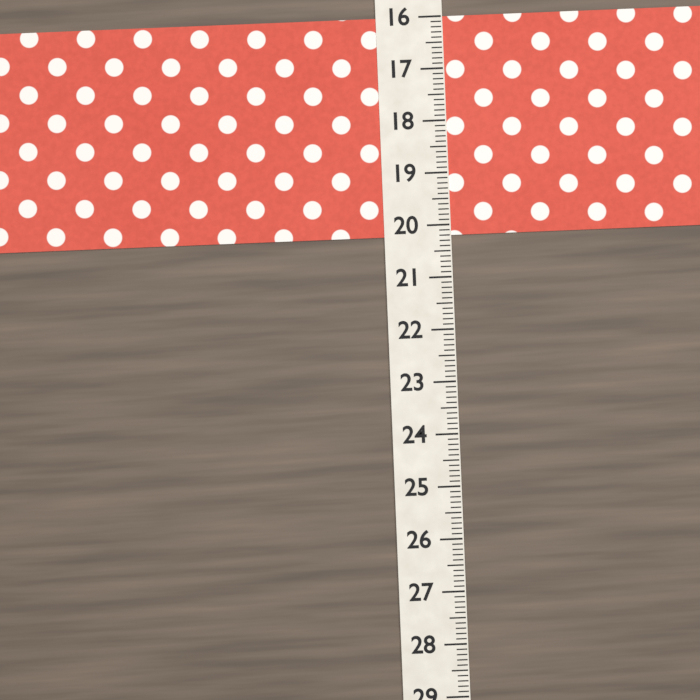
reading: 20.2 (no unit)
